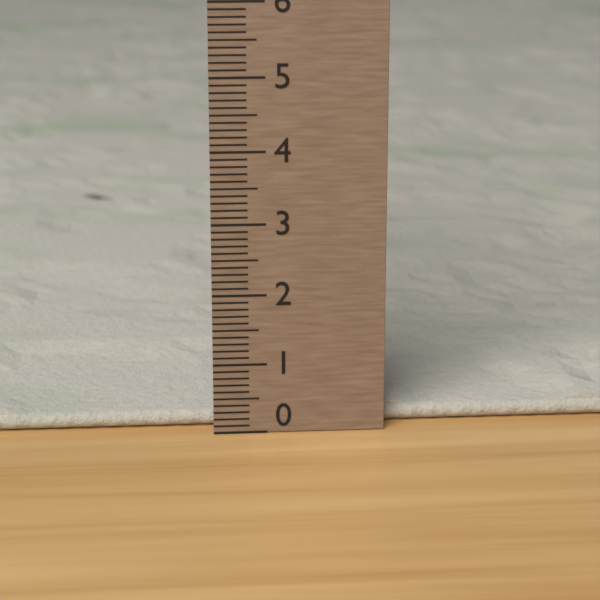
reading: 0.3 (no unit)
